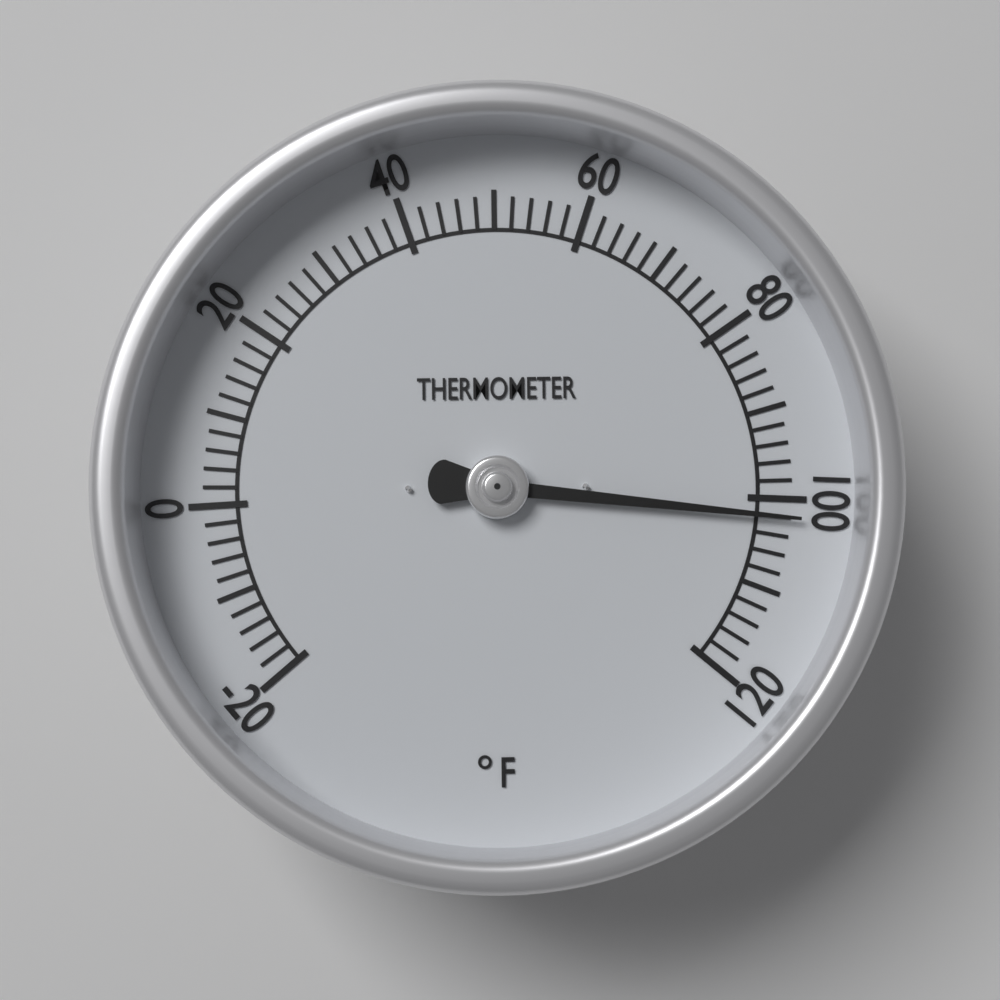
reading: 102 °F
